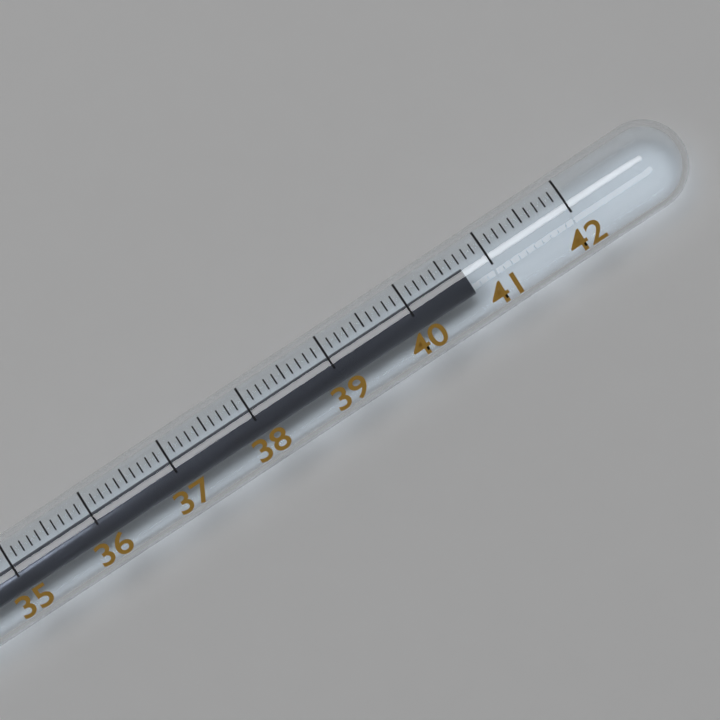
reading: 40.7 (no unit)
